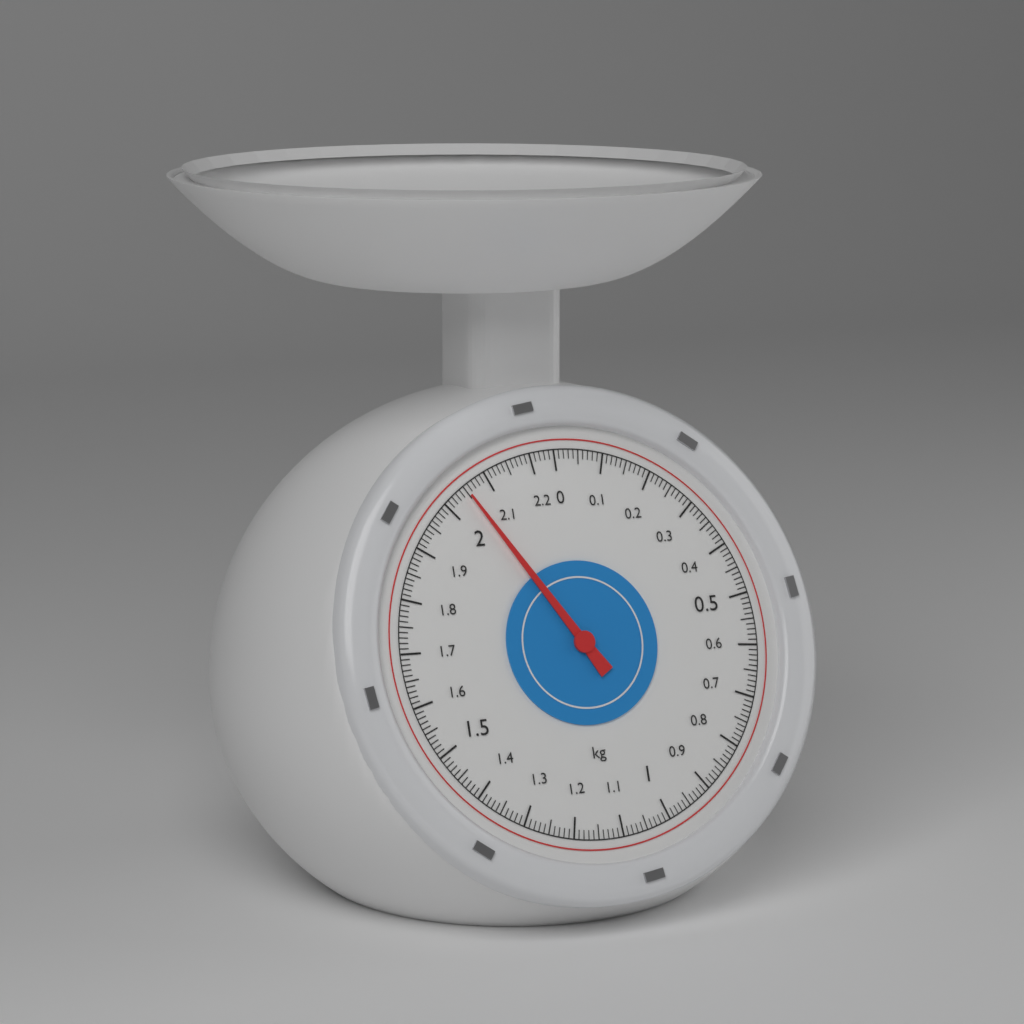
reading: 2.05 kg
